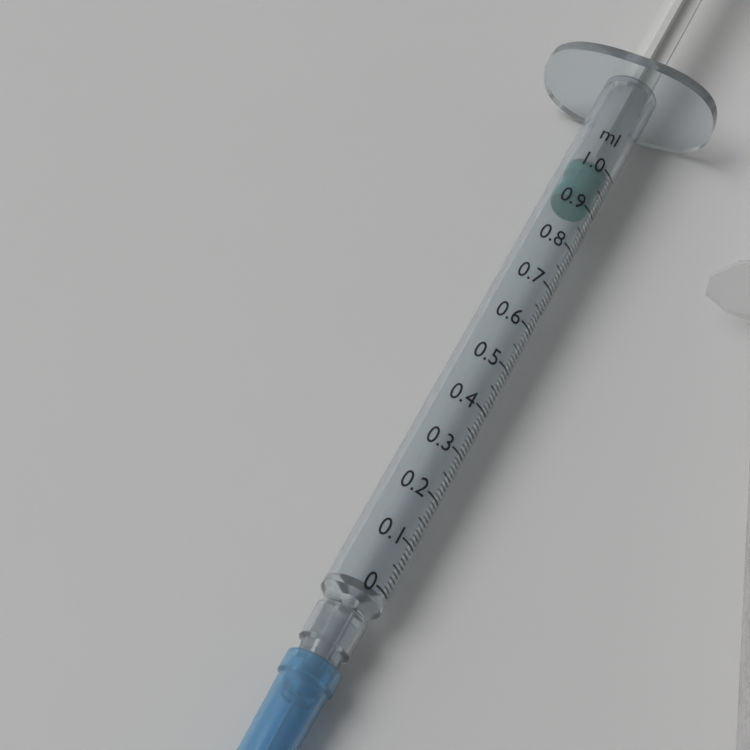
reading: 0.91 ml
